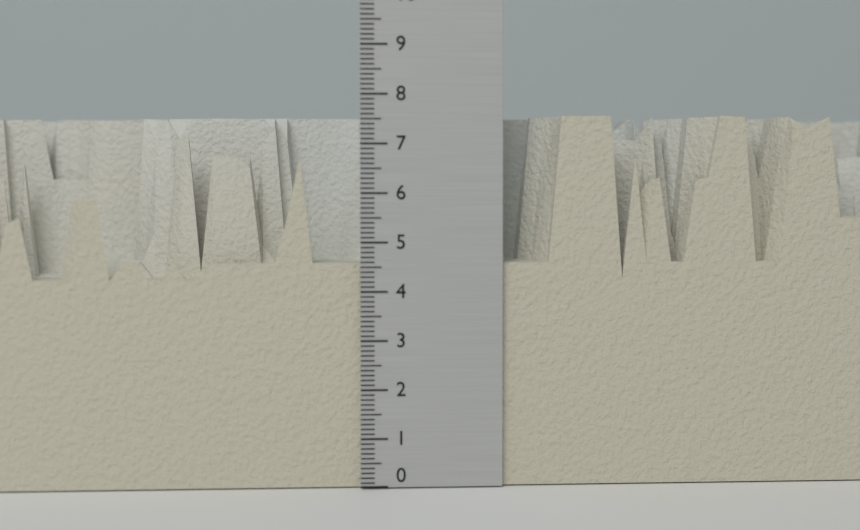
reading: 7.6 (no unit)
